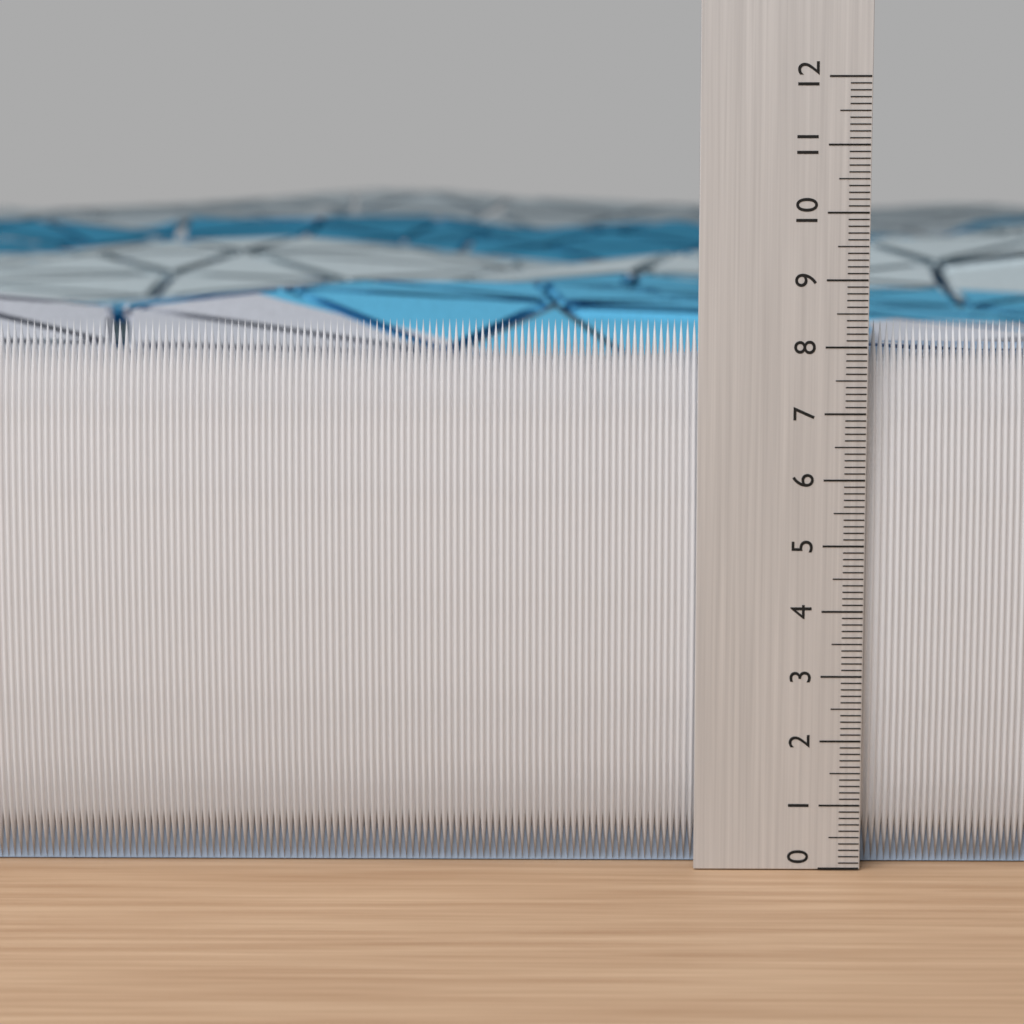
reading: 8.4 (no unit)
